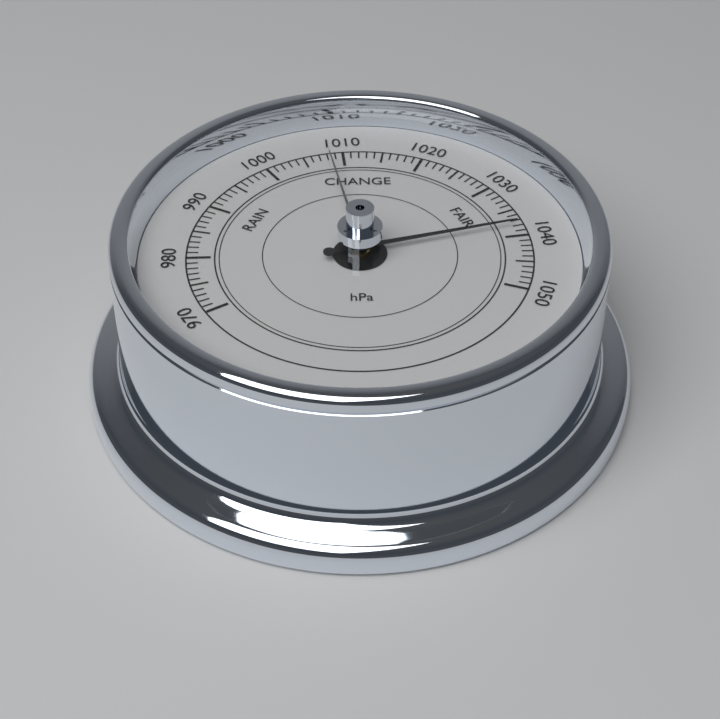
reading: 1038 hPa
